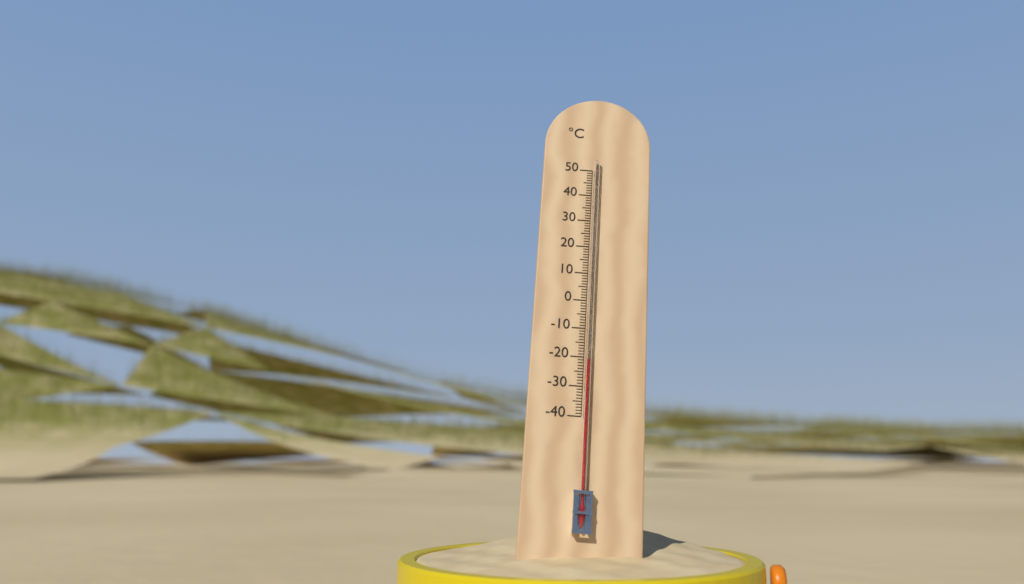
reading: -21 °C
